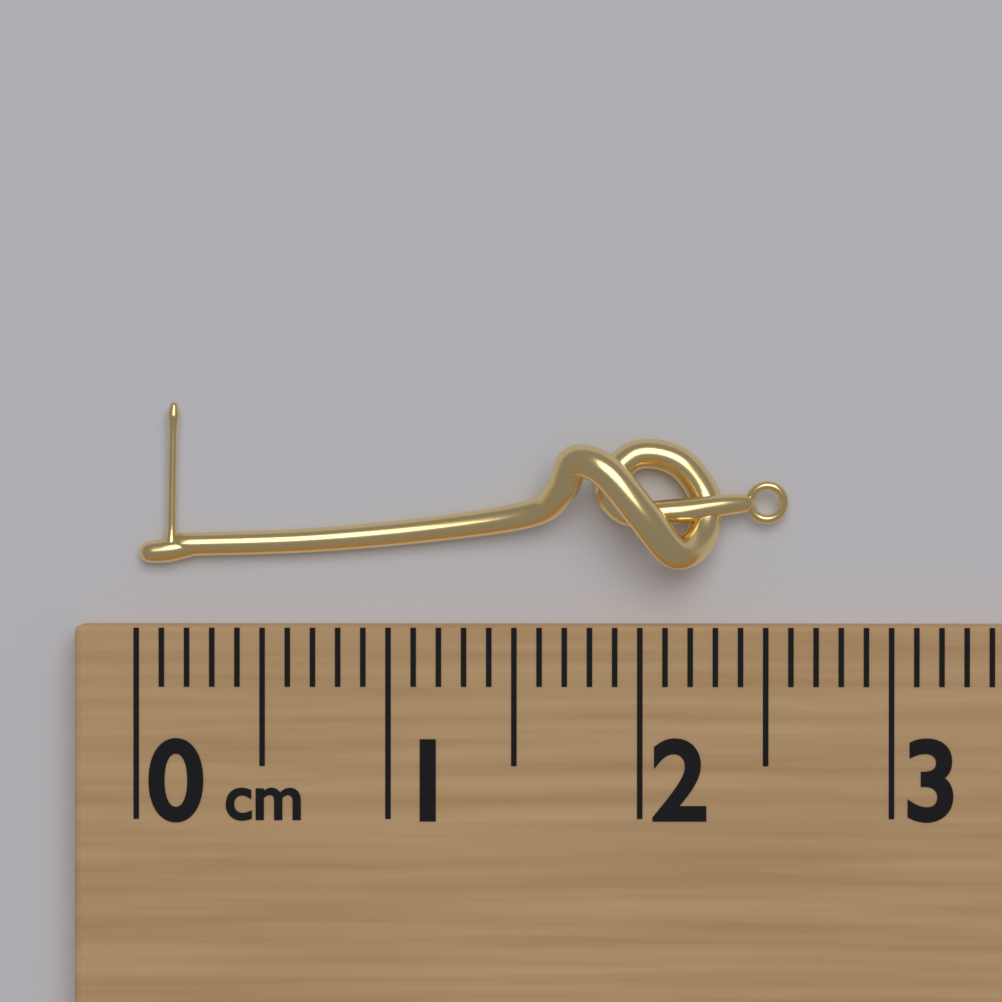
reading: 2.6 cm
